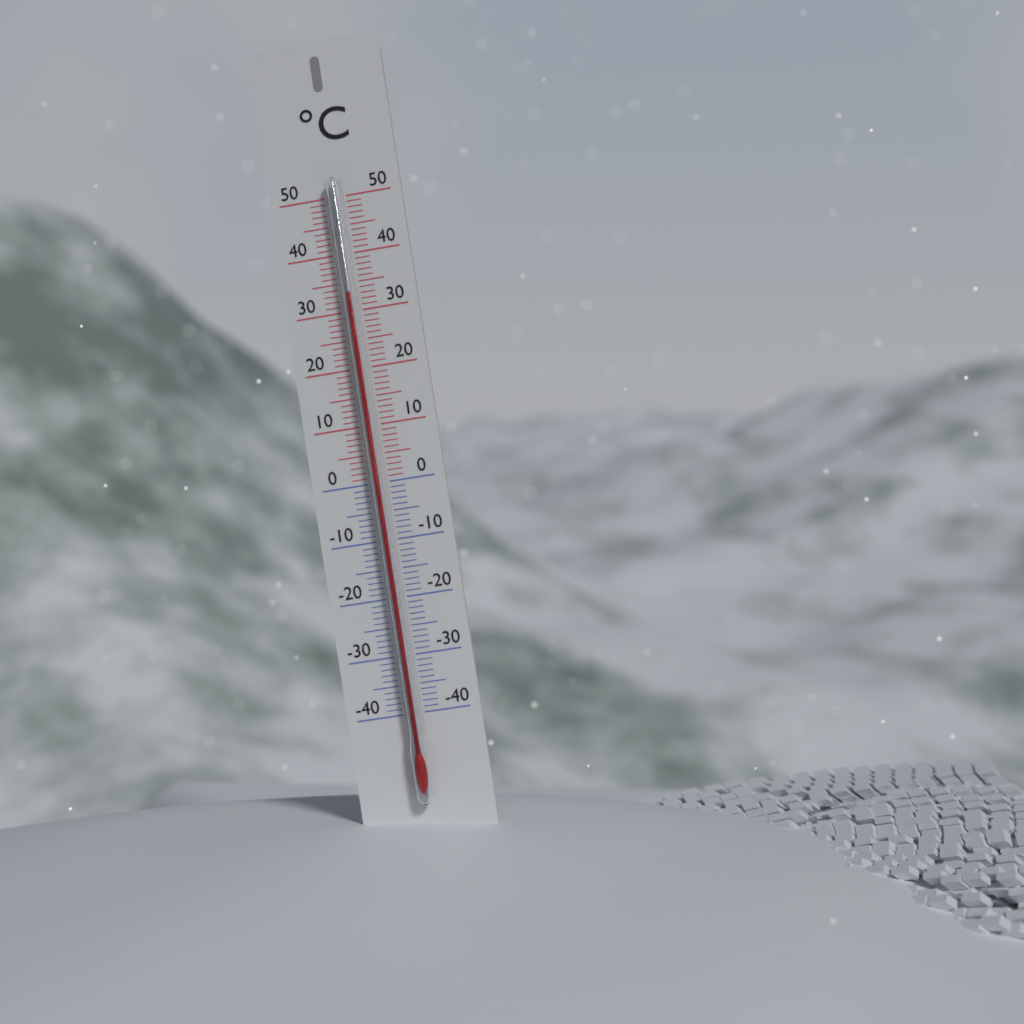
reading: 33 °C
